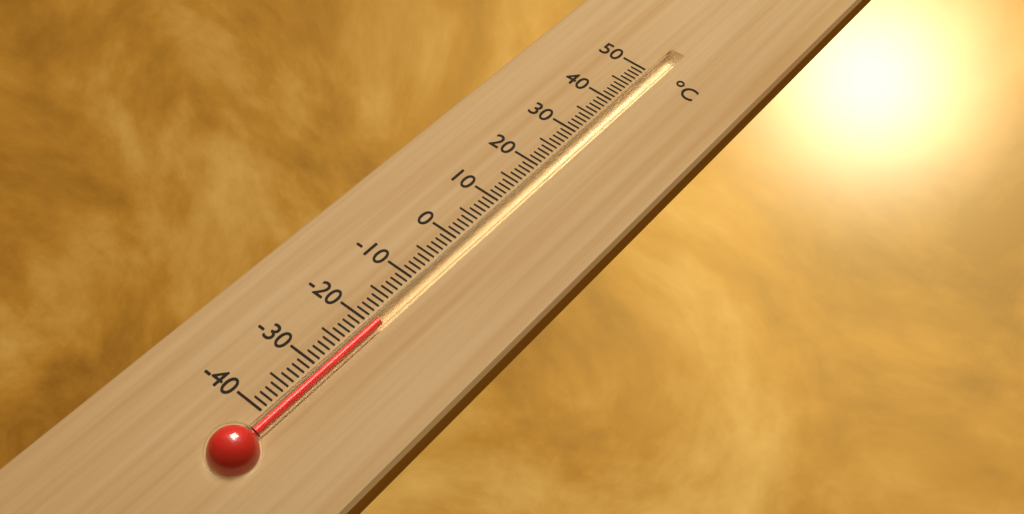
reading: -19 °C
